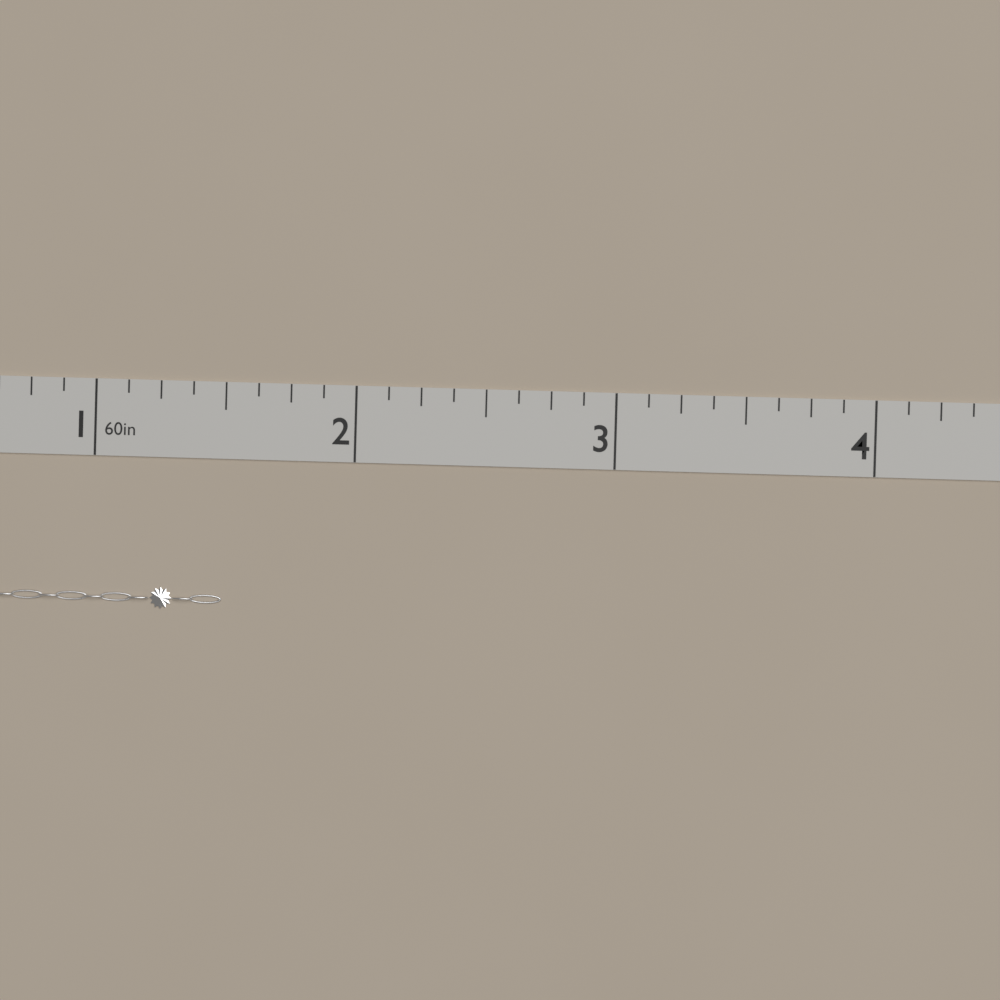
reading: 1.500 in
